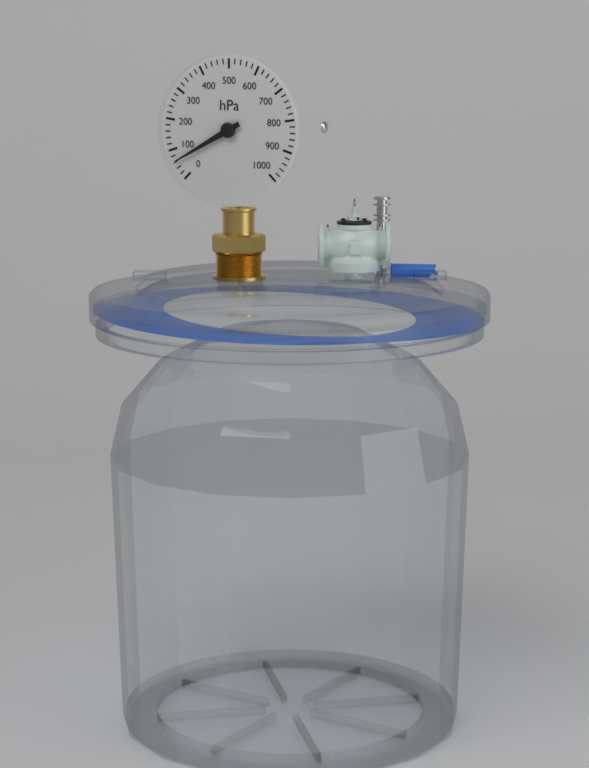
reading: 60 hPa
